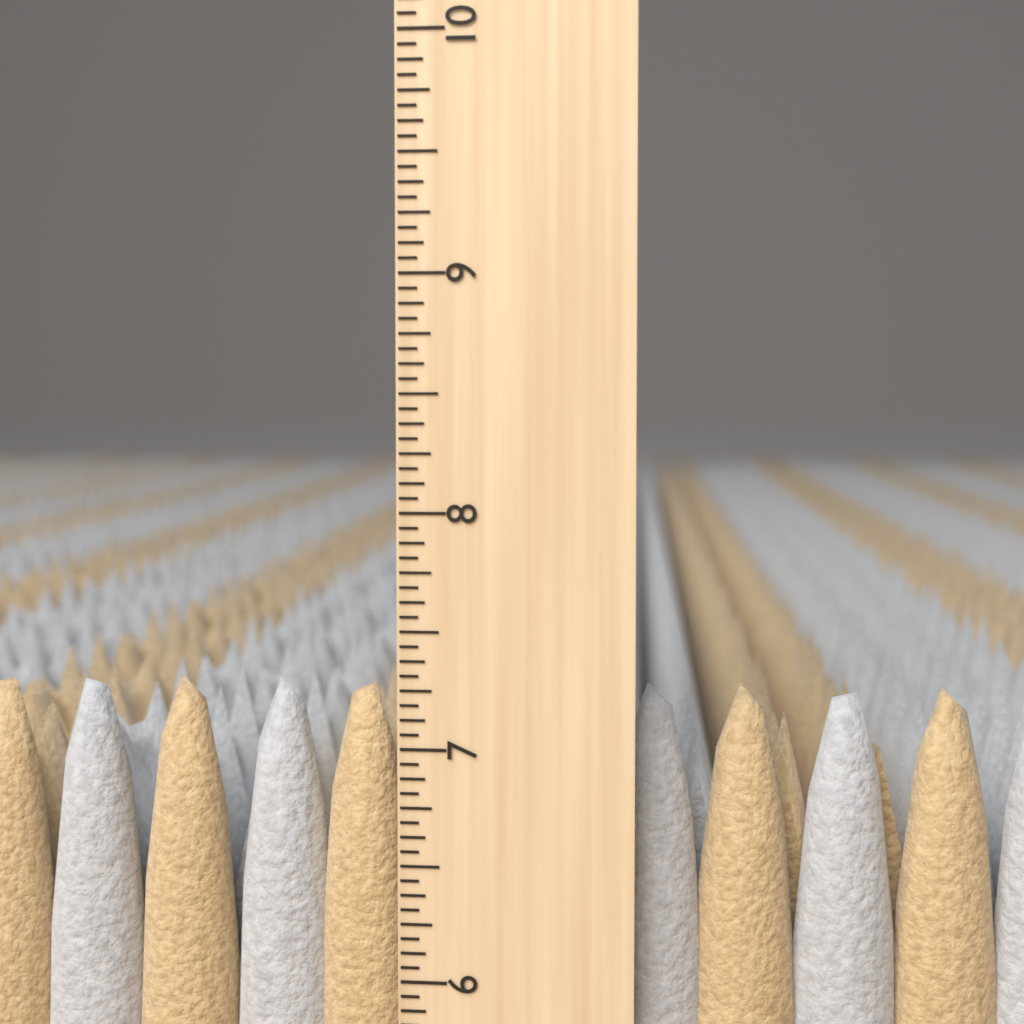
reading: 7.2500 inch
